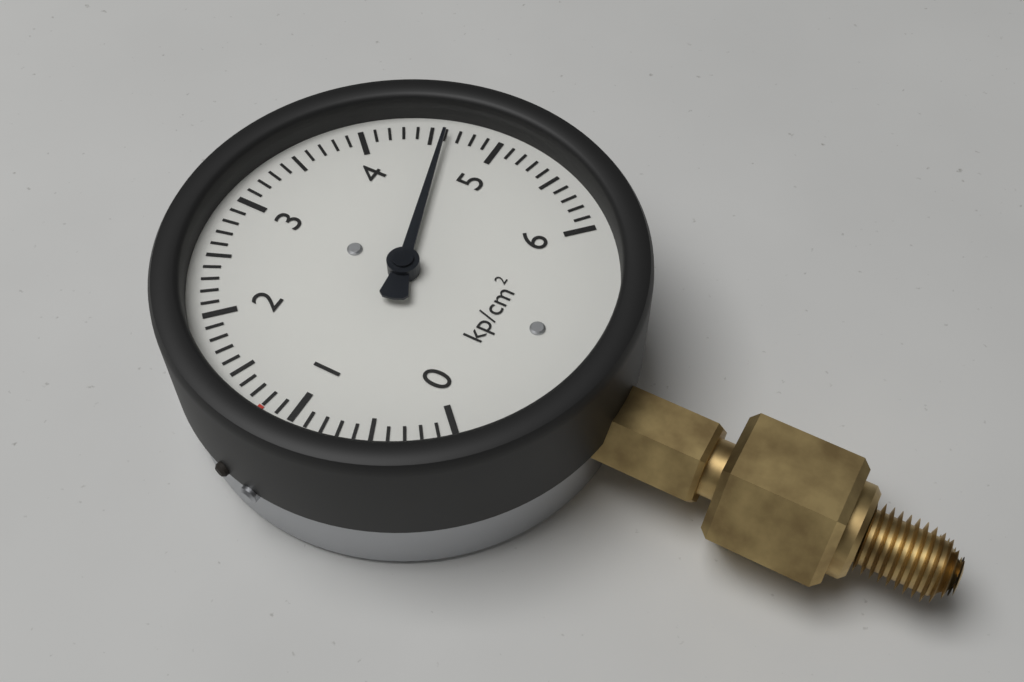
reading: 4.6 kp/cm²
